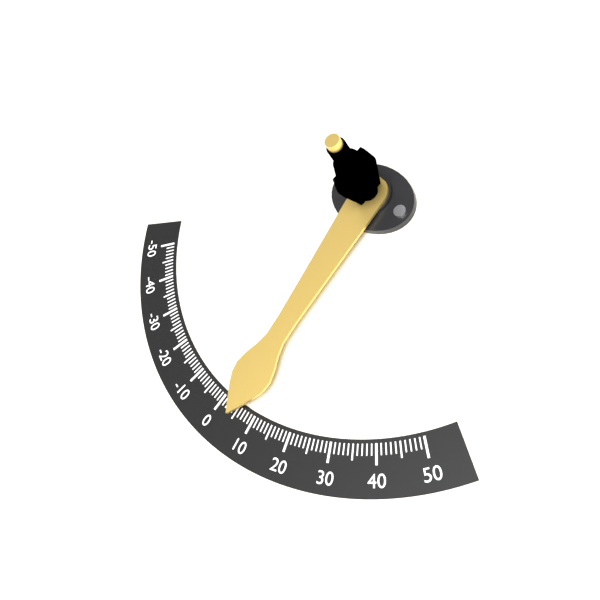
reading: 5 (no unit)
